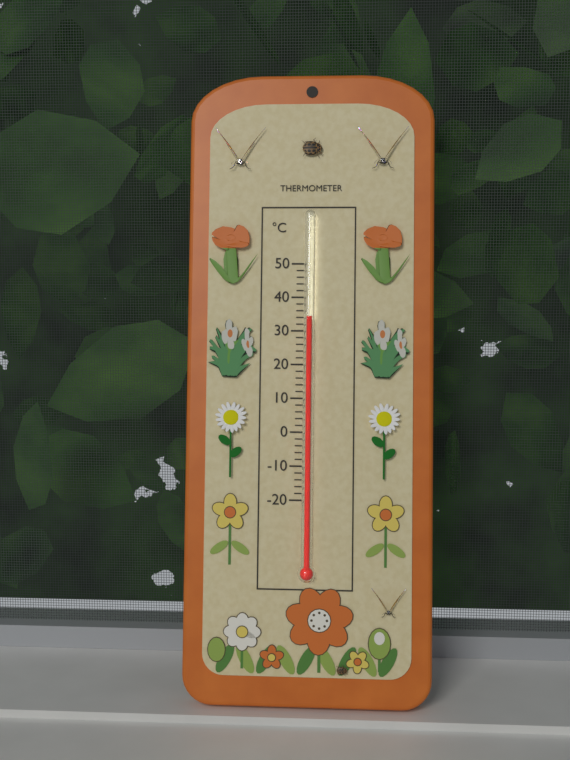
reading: 34 °C
